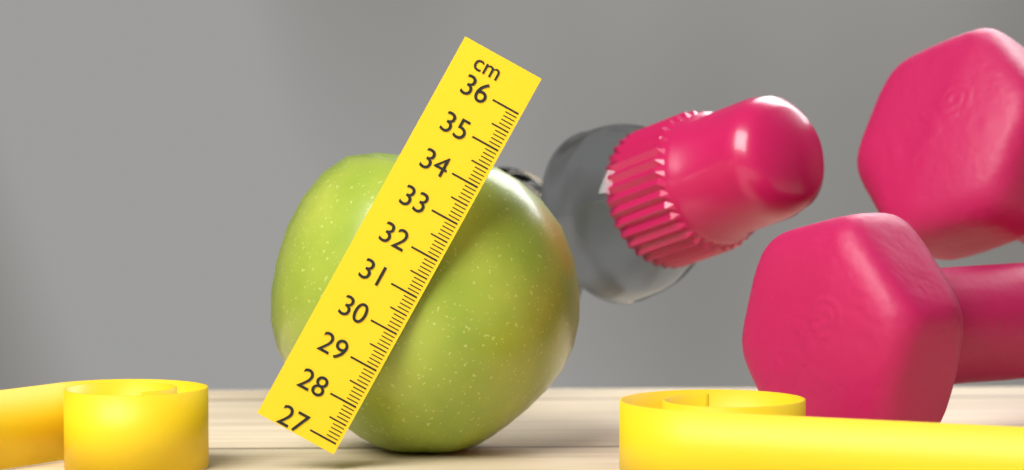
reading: 34.6 cm
